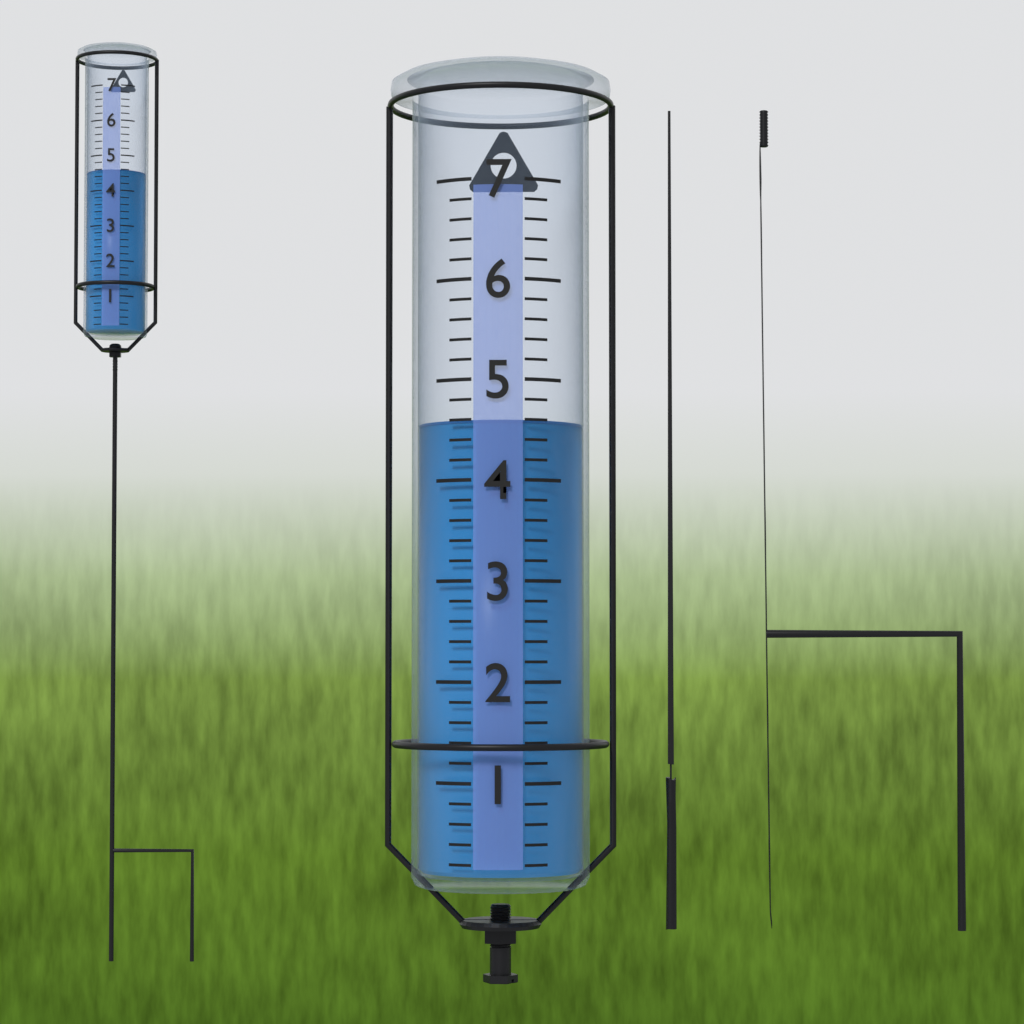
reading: 4.6 (no unit)
